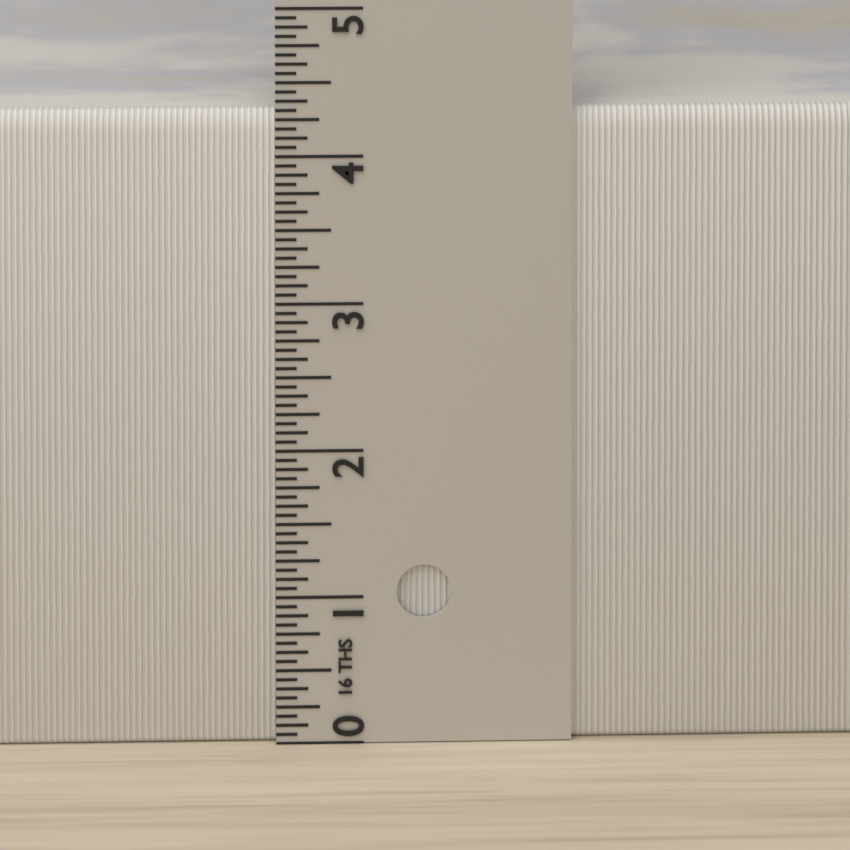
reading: 4.3125 in
